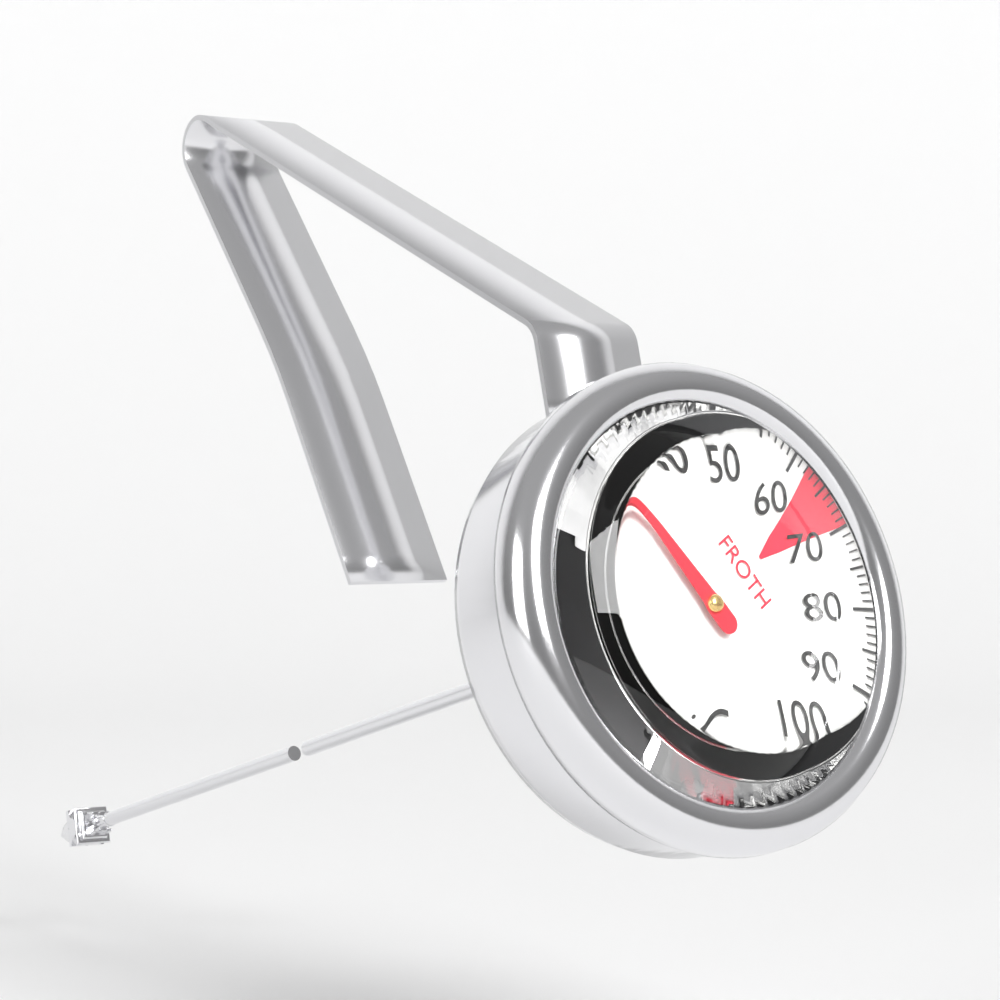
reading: 28 °C
